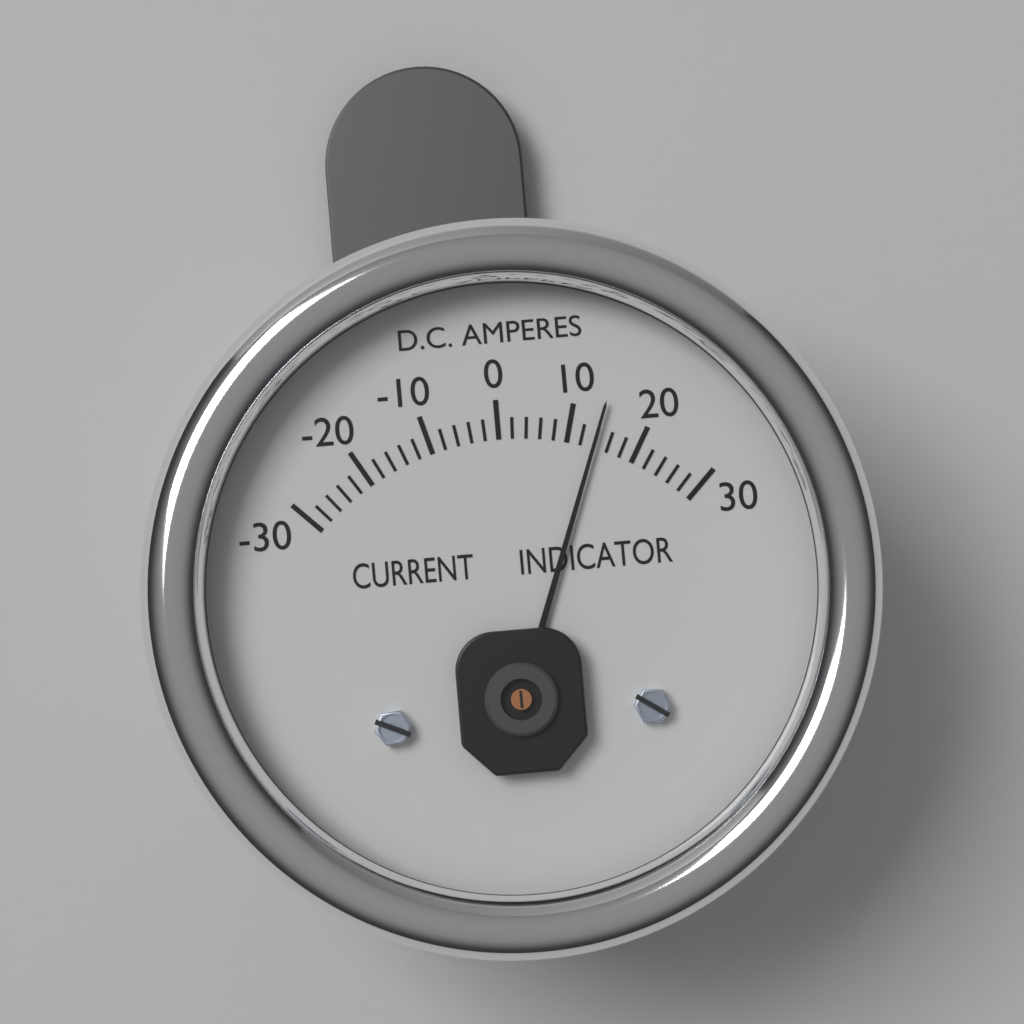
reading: 14 A
